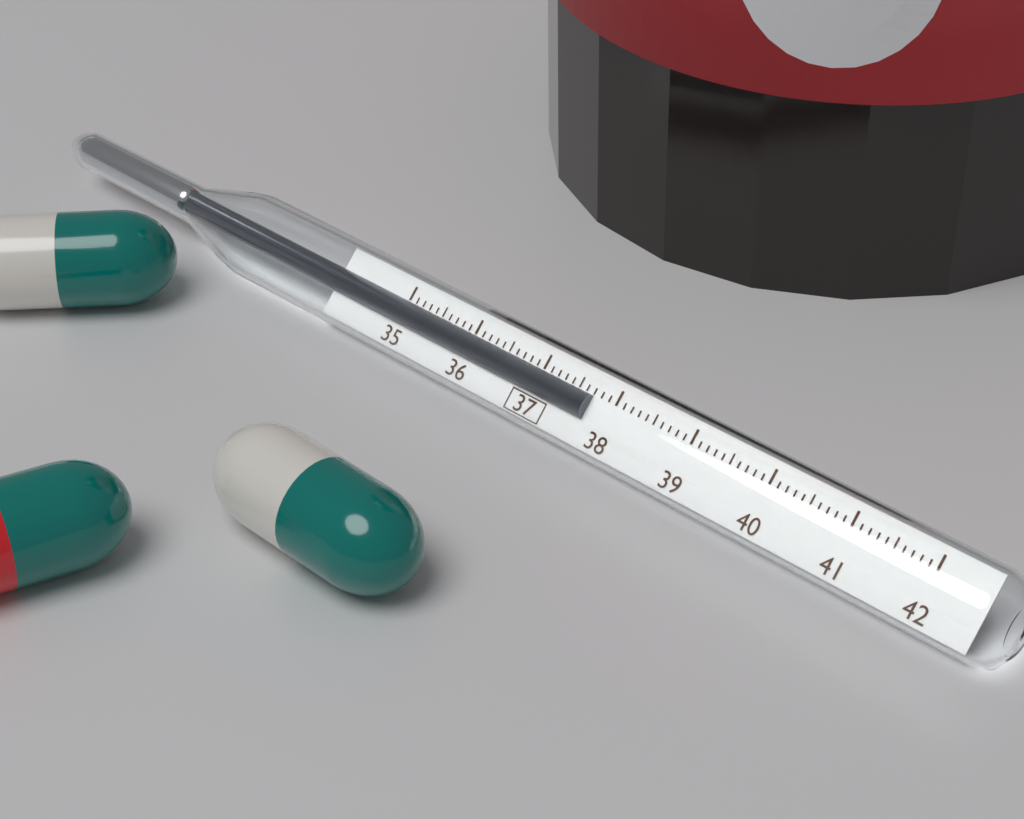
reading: 37.7 (no unit)
